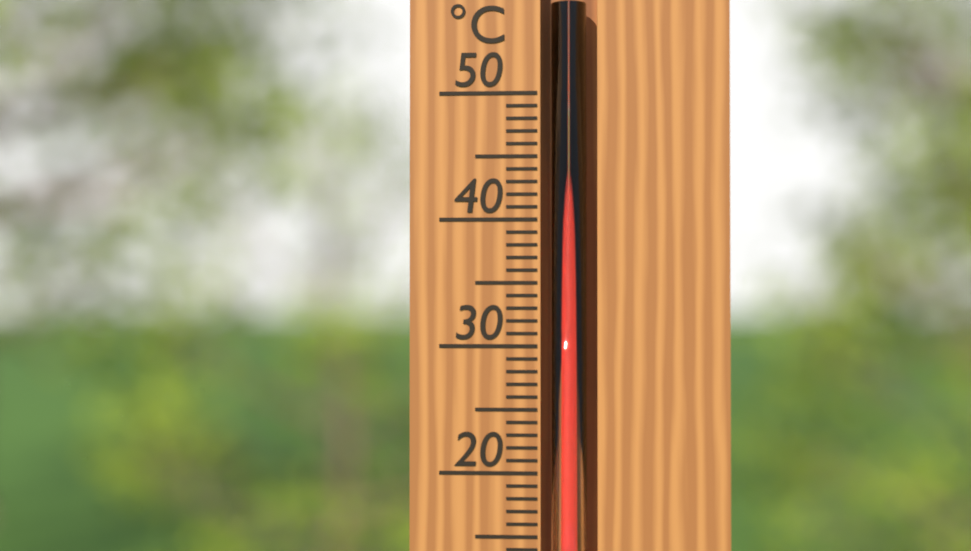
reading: 45 °C
